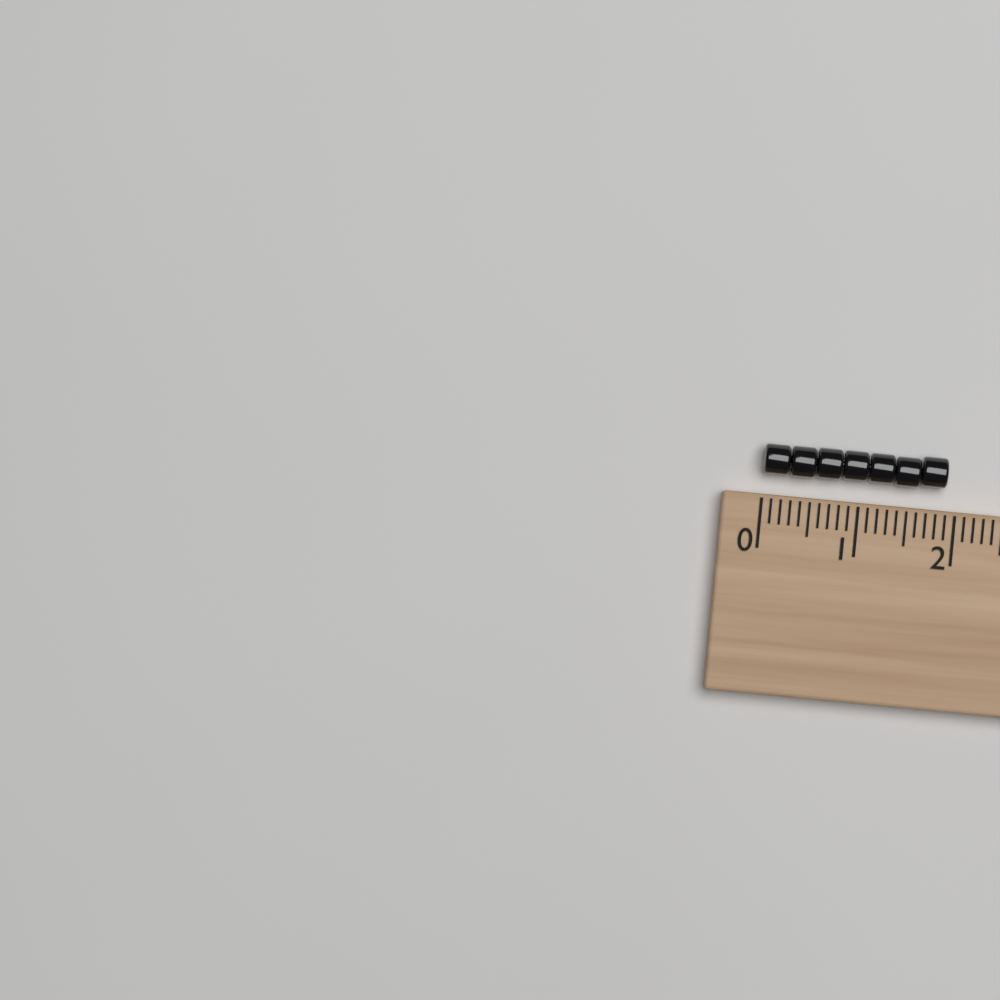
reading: 1.9 (no unit)
